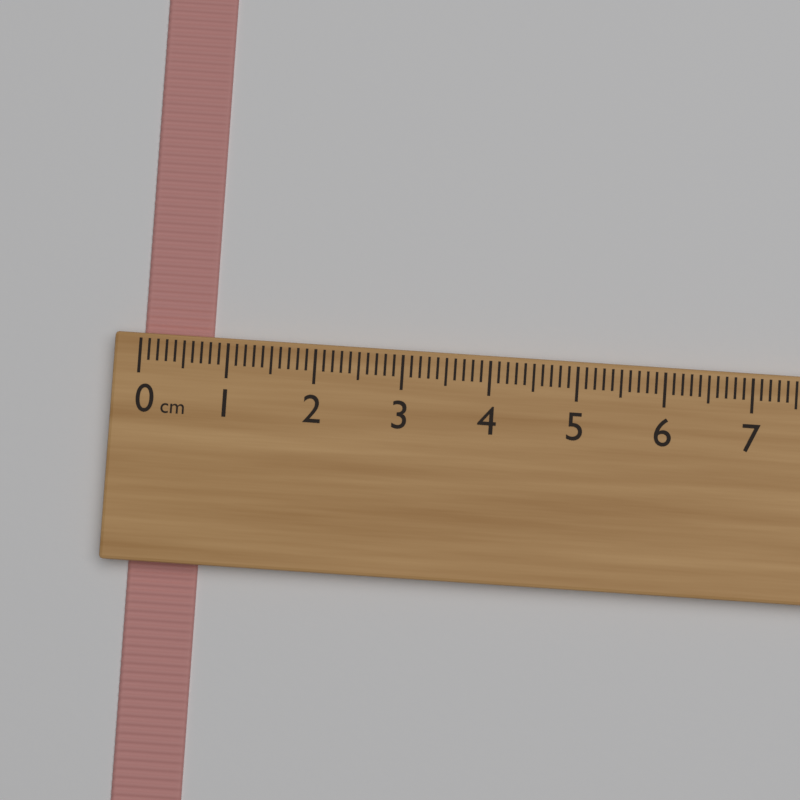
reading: 0.8 cm
